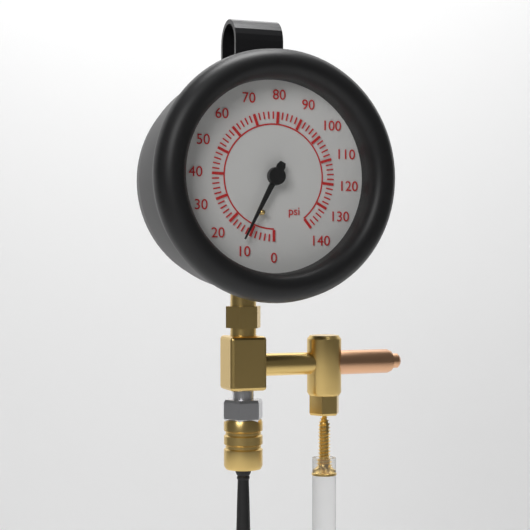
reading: 12 psi
